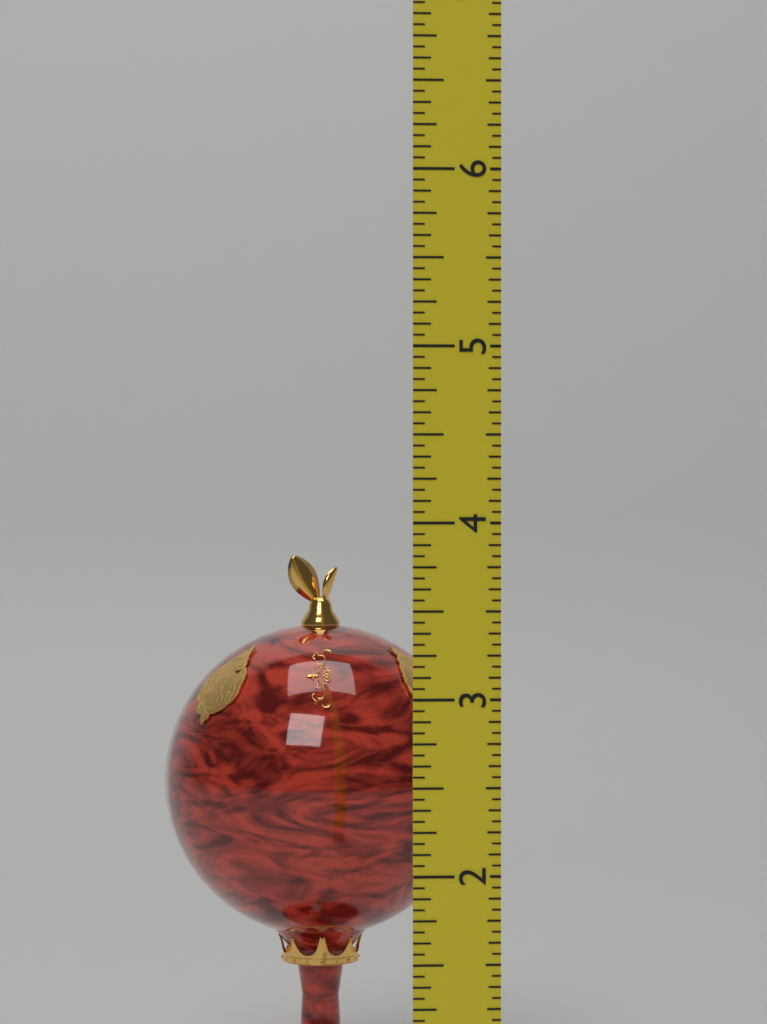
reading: 3.7500 (no unit)
